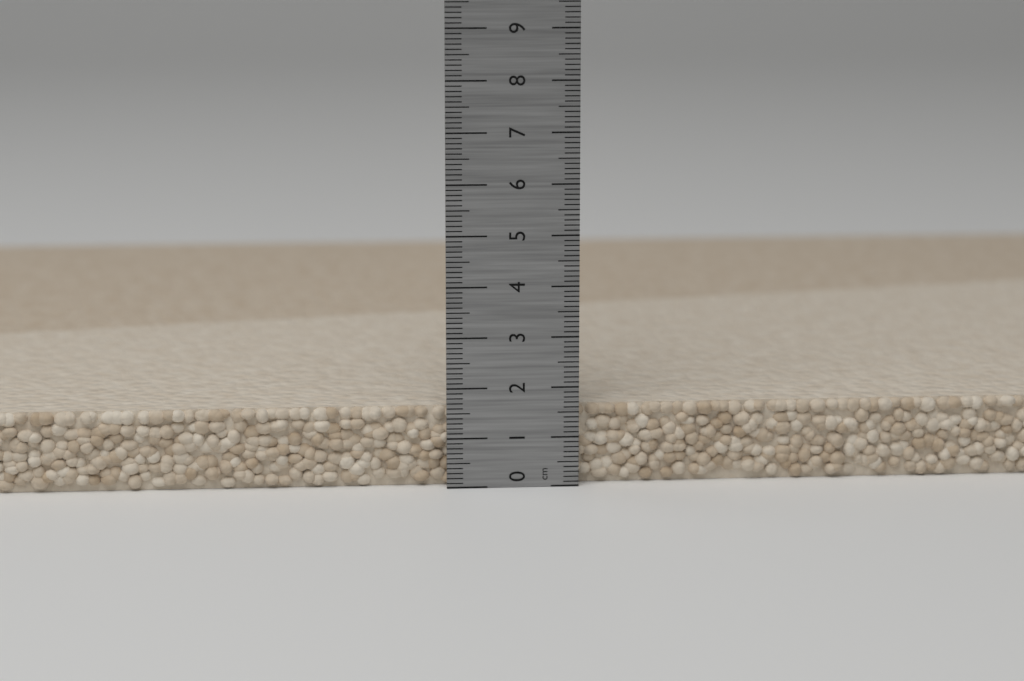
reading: 1.6 cm
